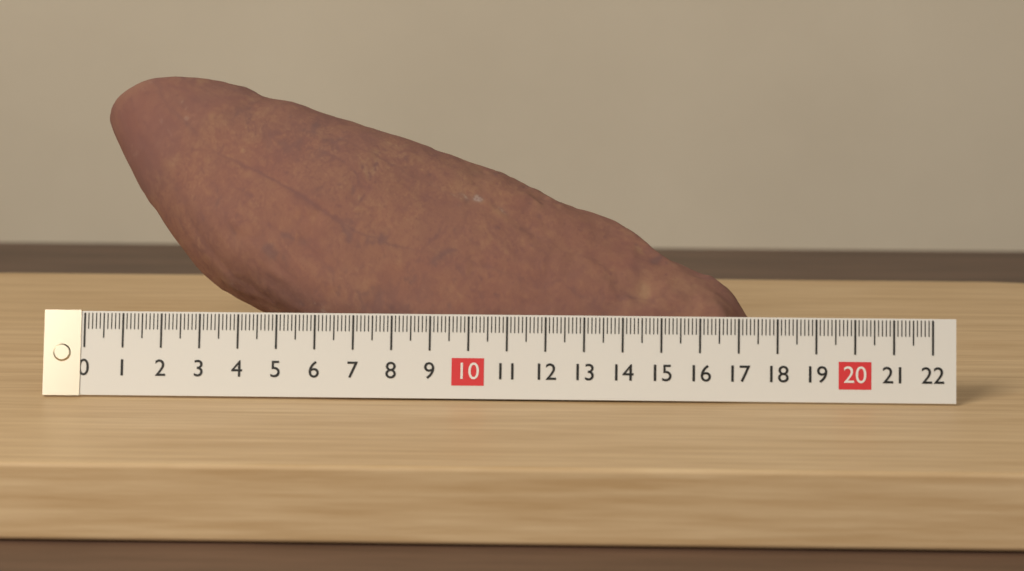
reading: 17.3 (no unit)
